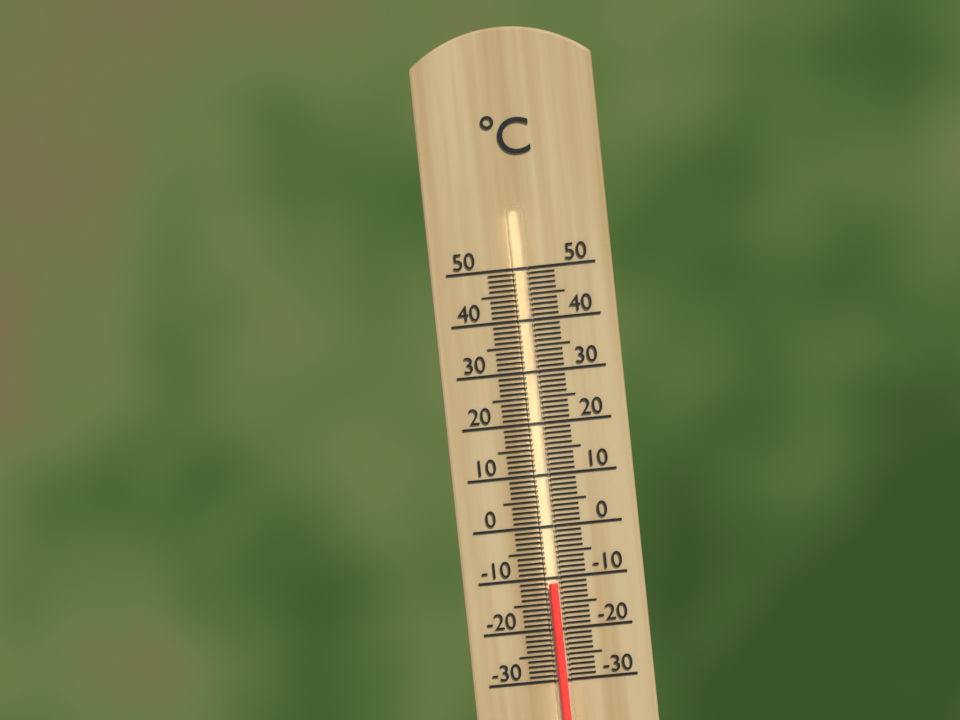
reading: -11 °C
